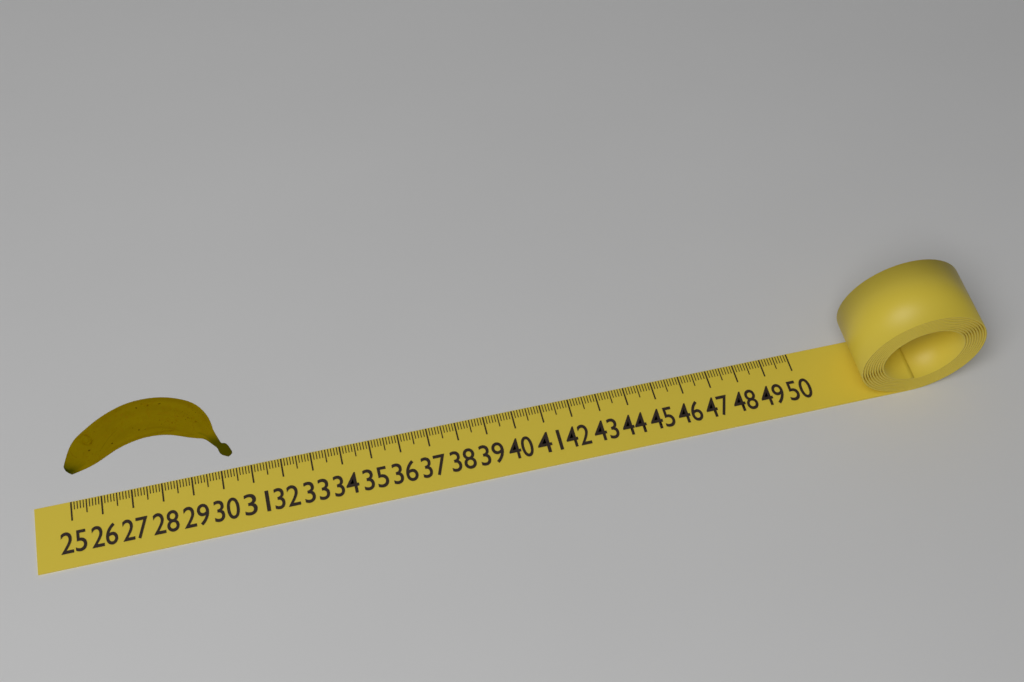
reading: 30.5 (no unit)
